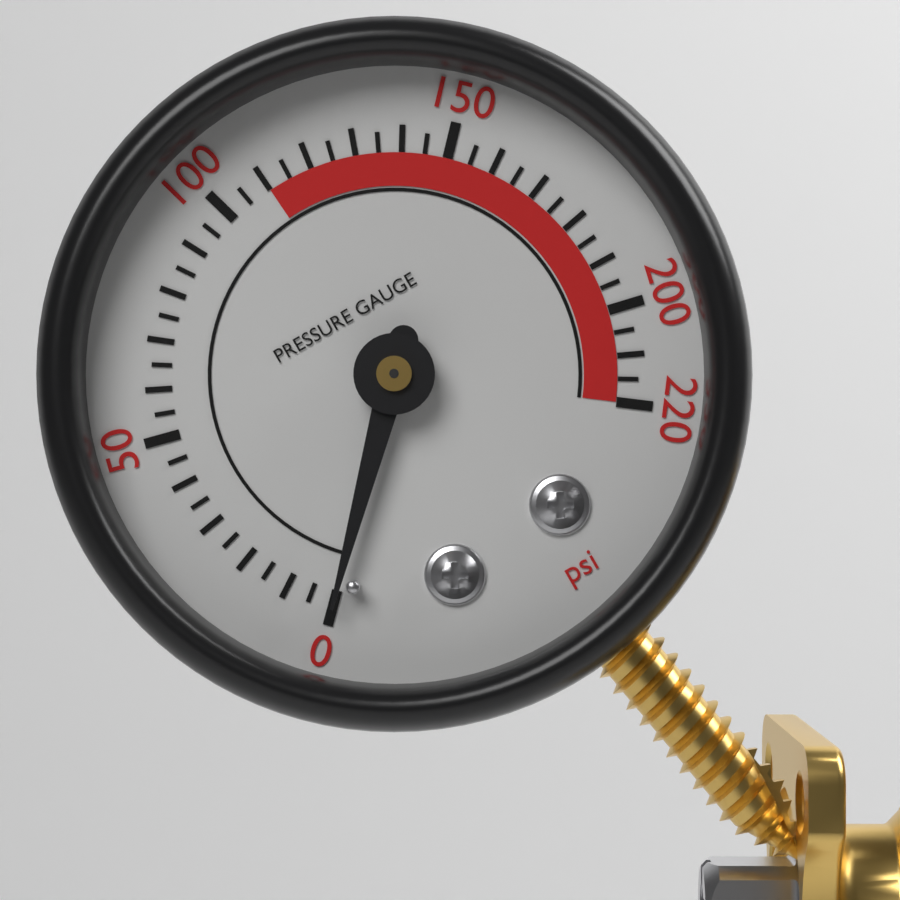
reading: 0 psi
